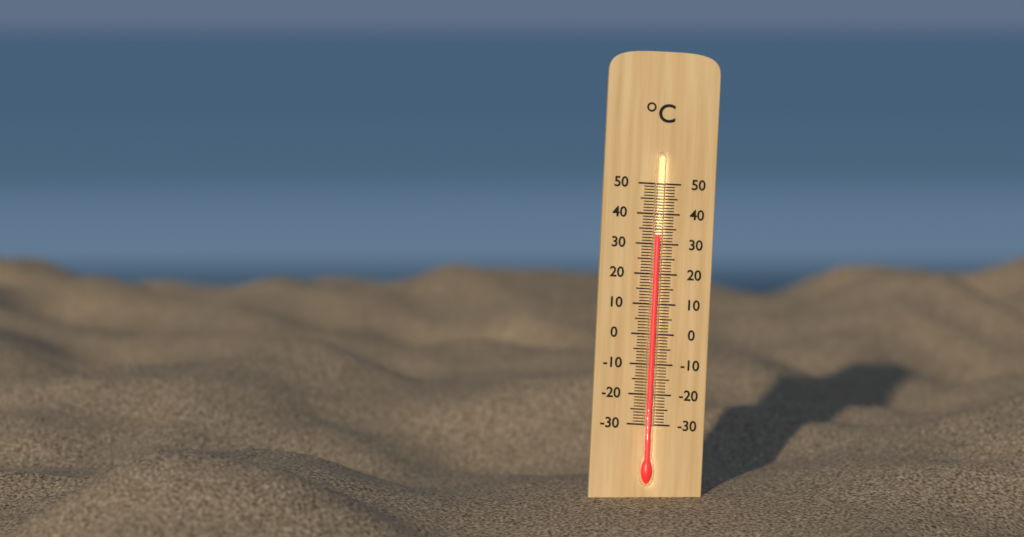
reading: 33 °C
